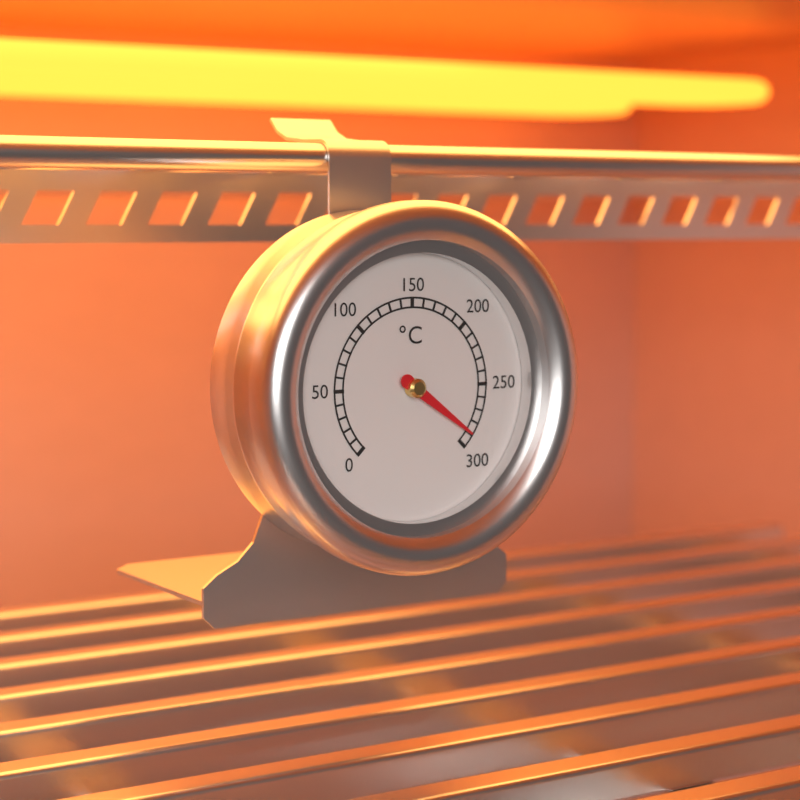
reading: 290 °C
